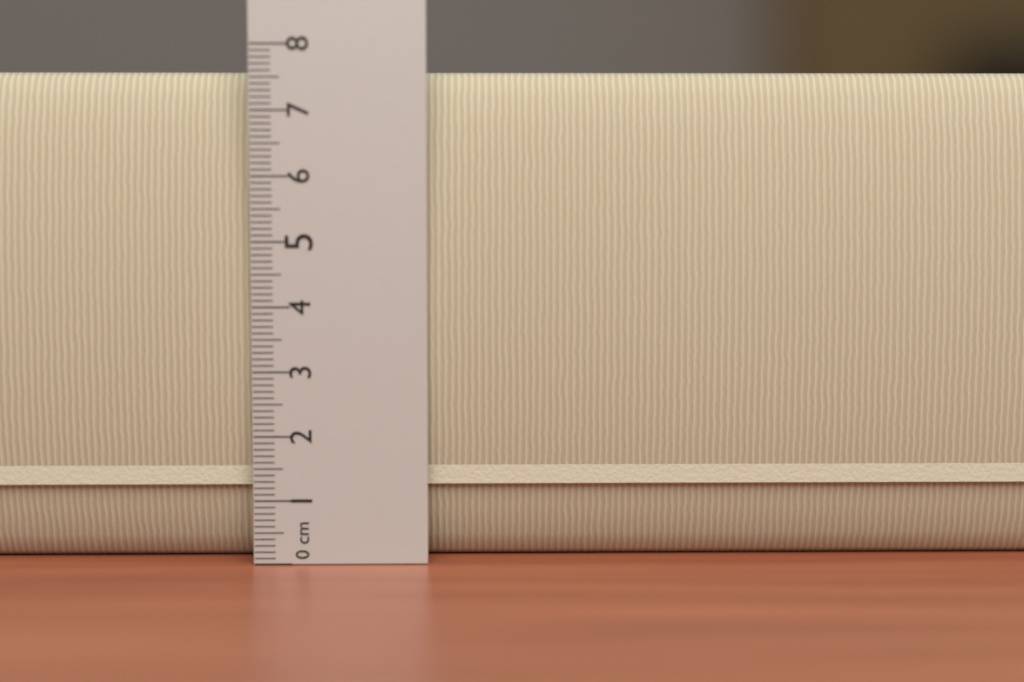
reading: 7.6 cm
